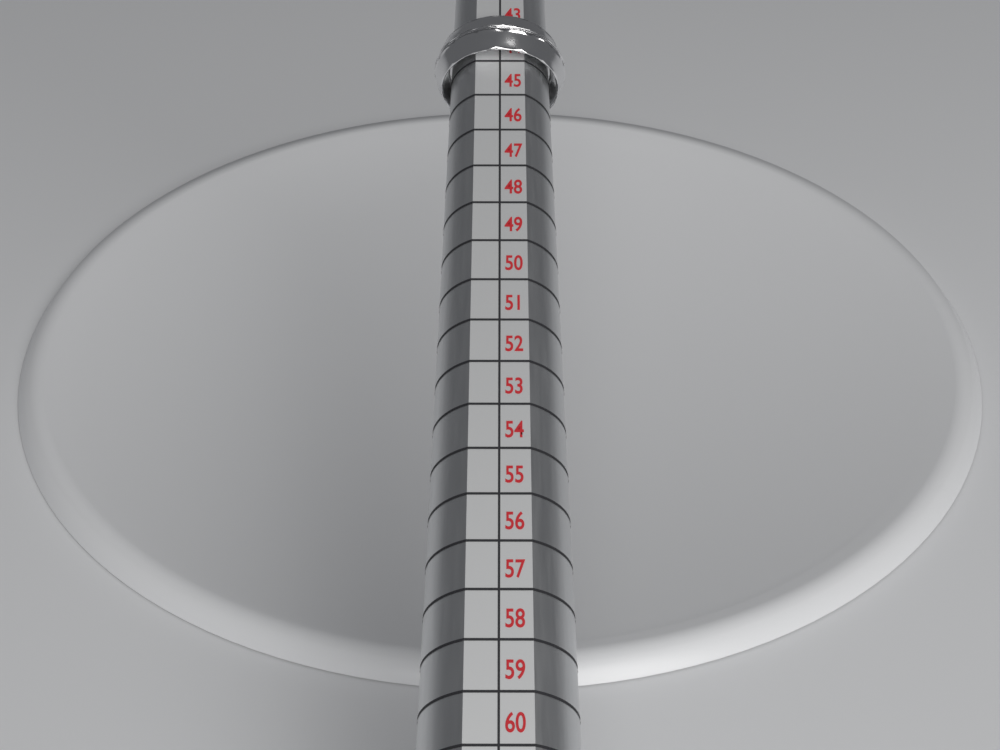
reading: 44 (no unit)
